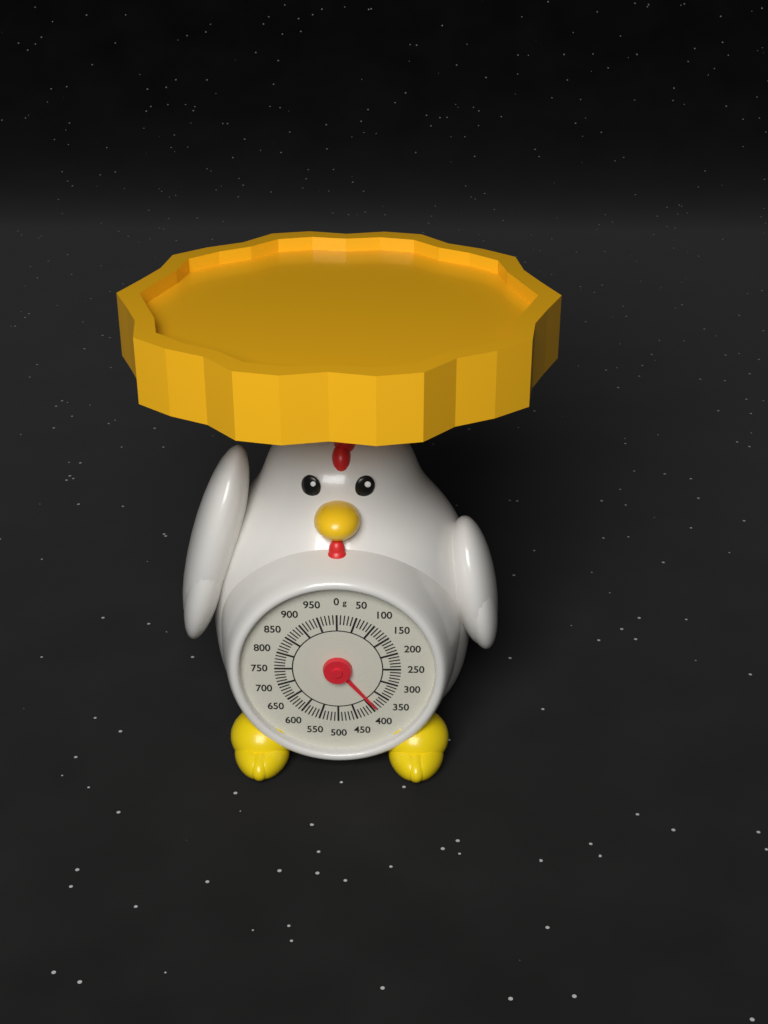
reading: 390 g
